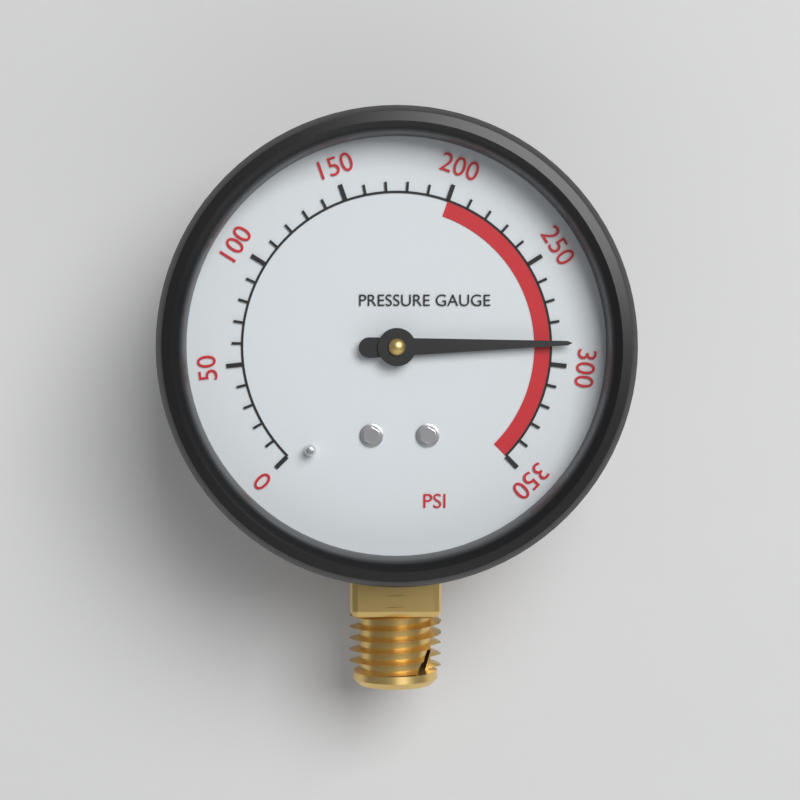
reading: 290 psi
